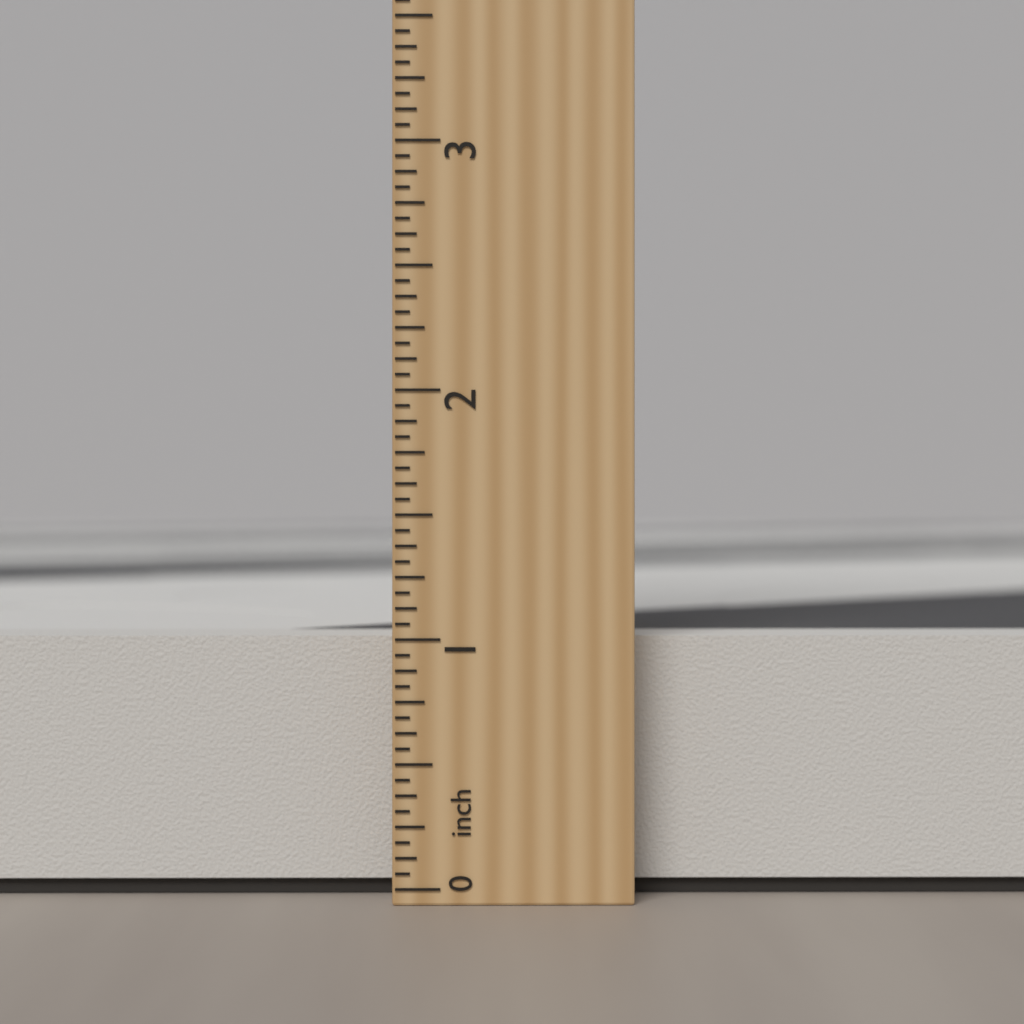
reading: 1.0000 inch
